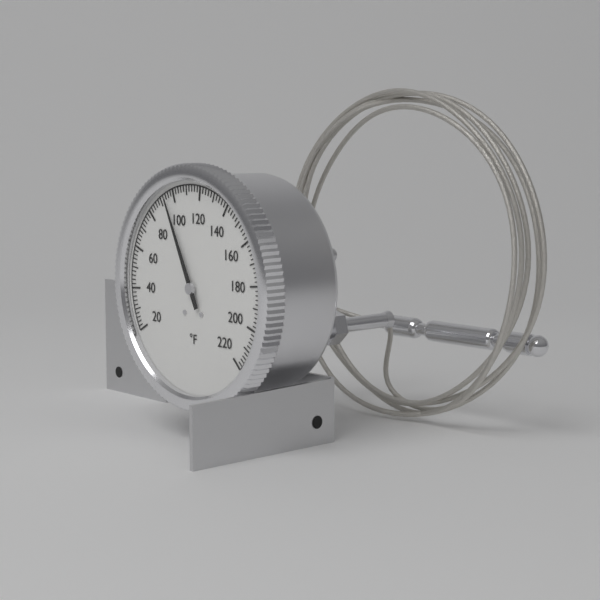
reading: 94 °F
